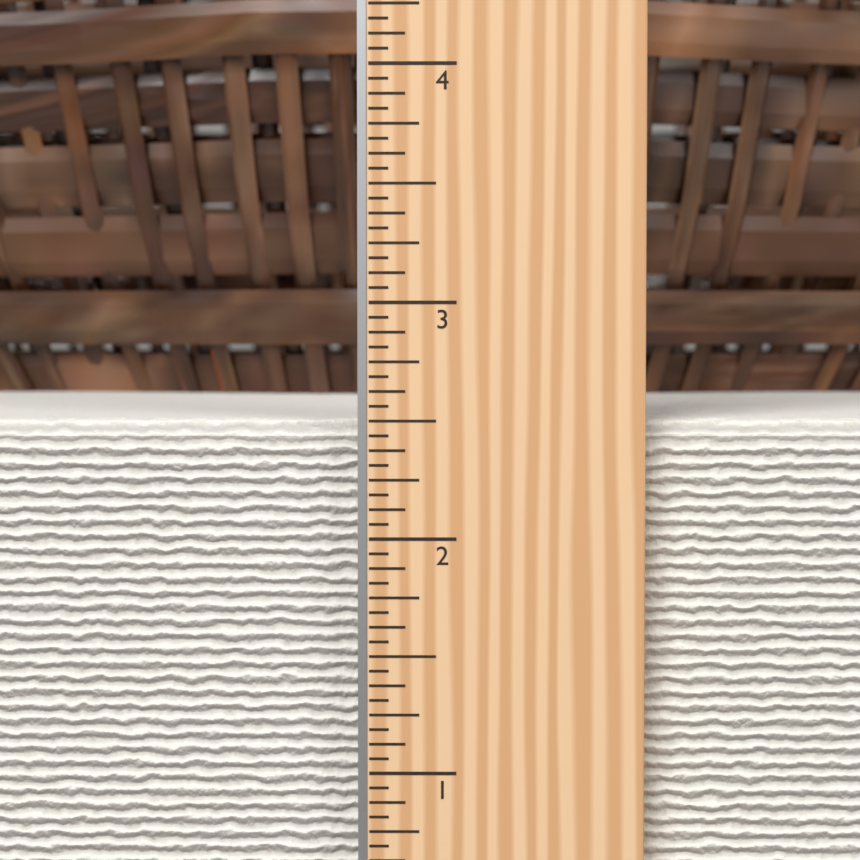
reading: 2.5000 in
